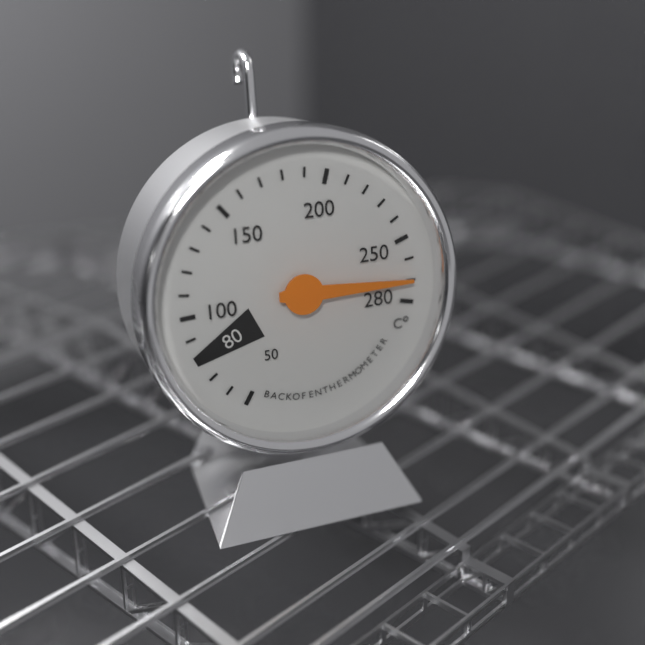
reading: 270 °C
